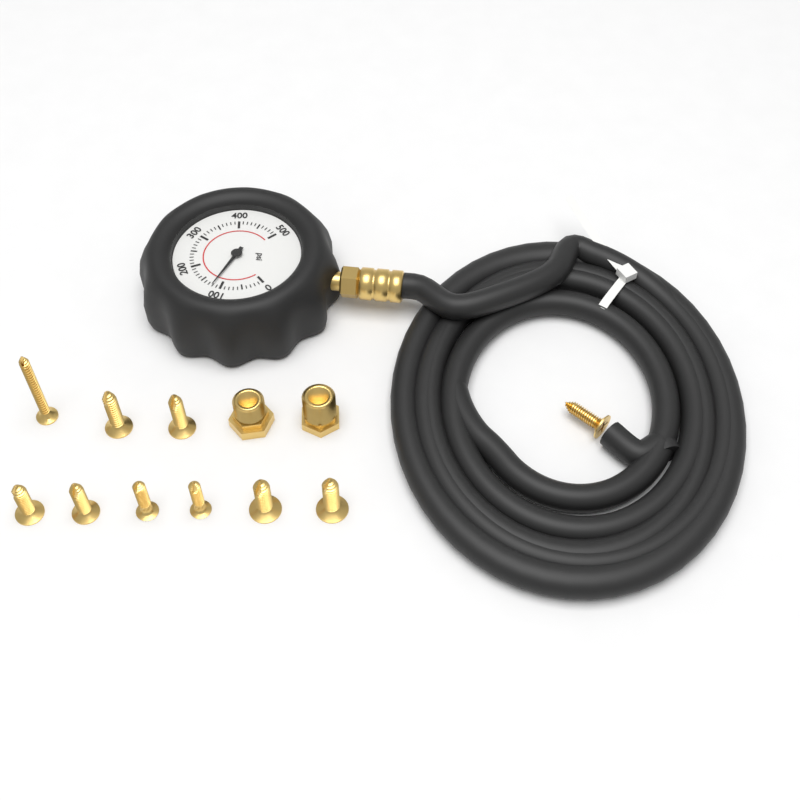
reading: 120 psi
